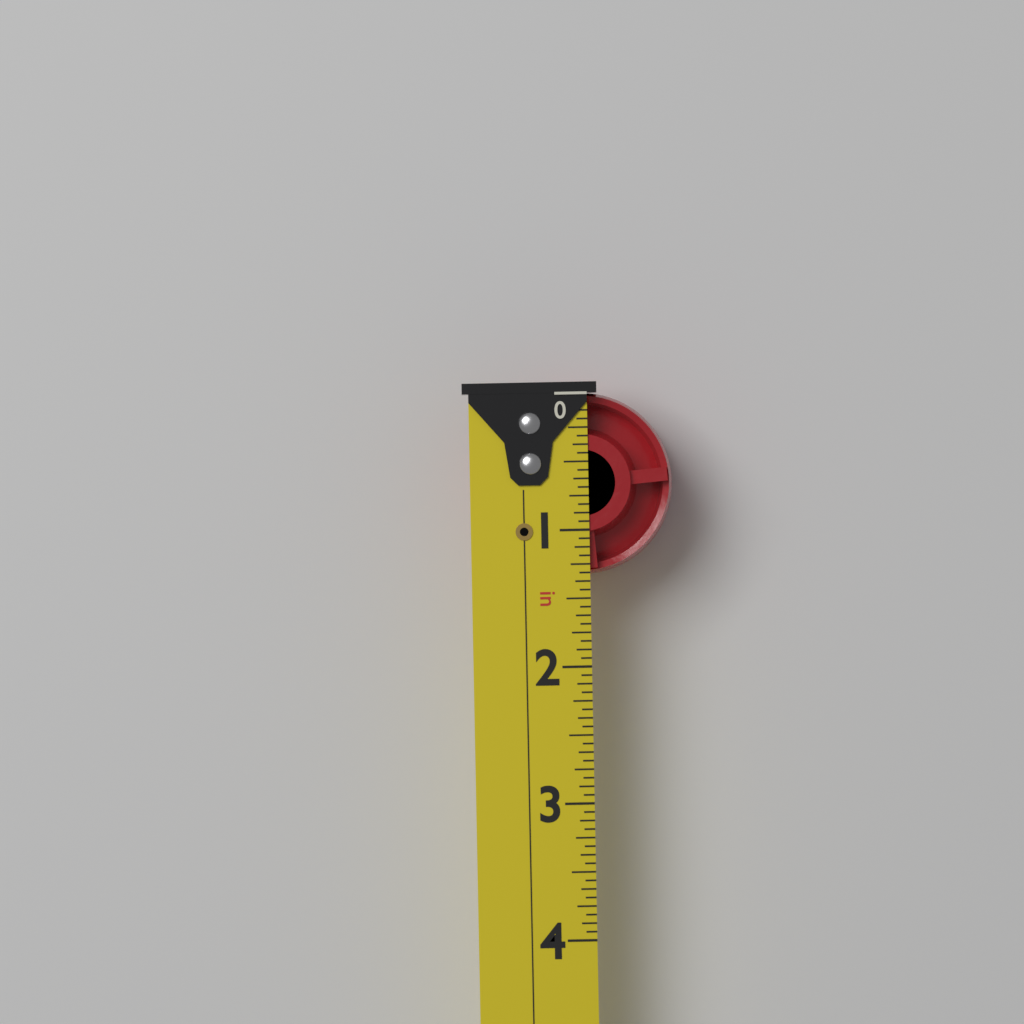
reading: 1.3125 in
